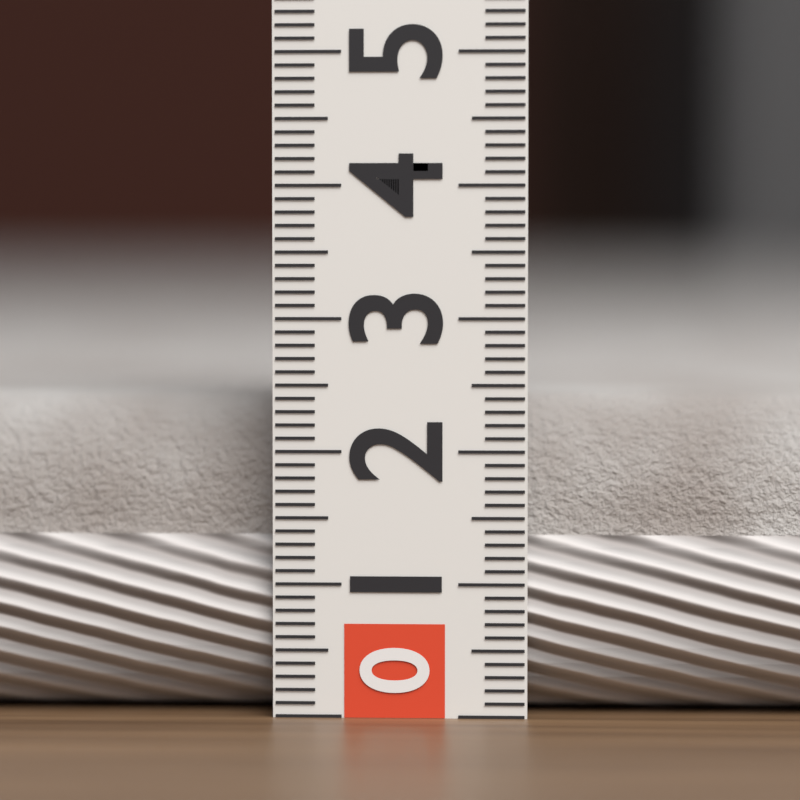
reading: 2.4 (no unit)
